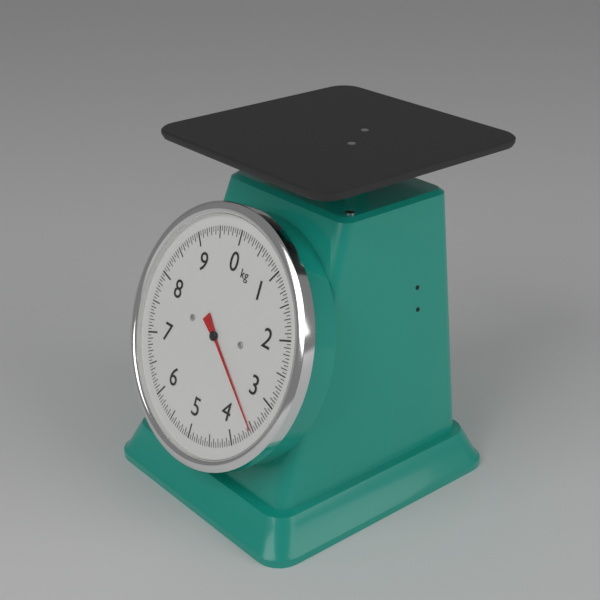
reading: 3.55 kg
